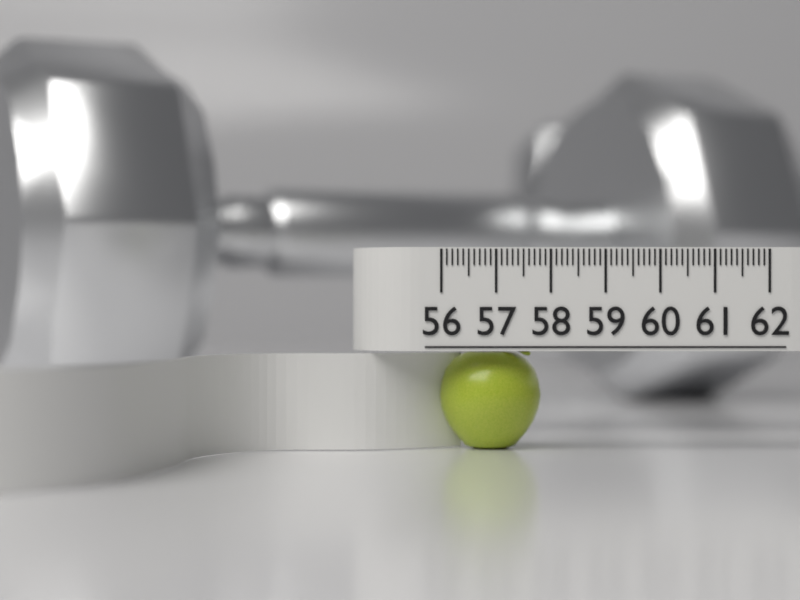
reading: 57.9 (no unit)
